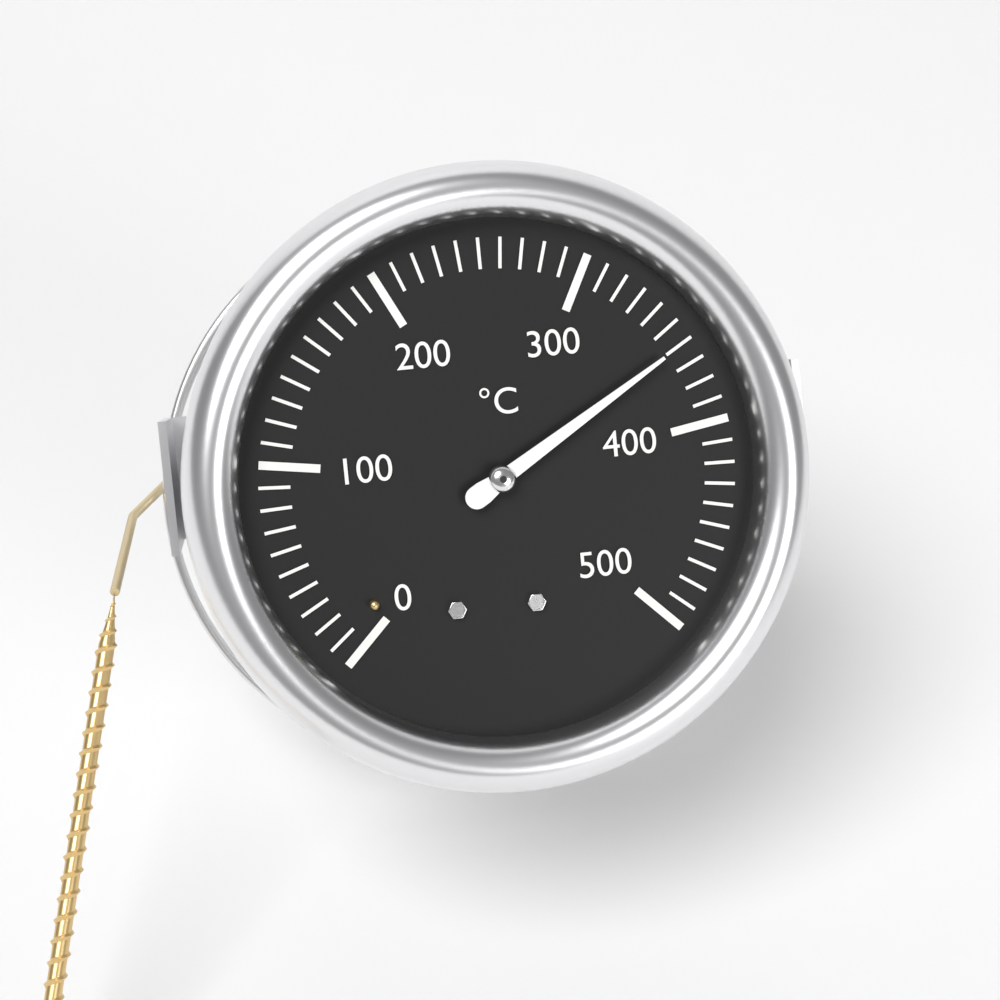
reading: 360 °C
